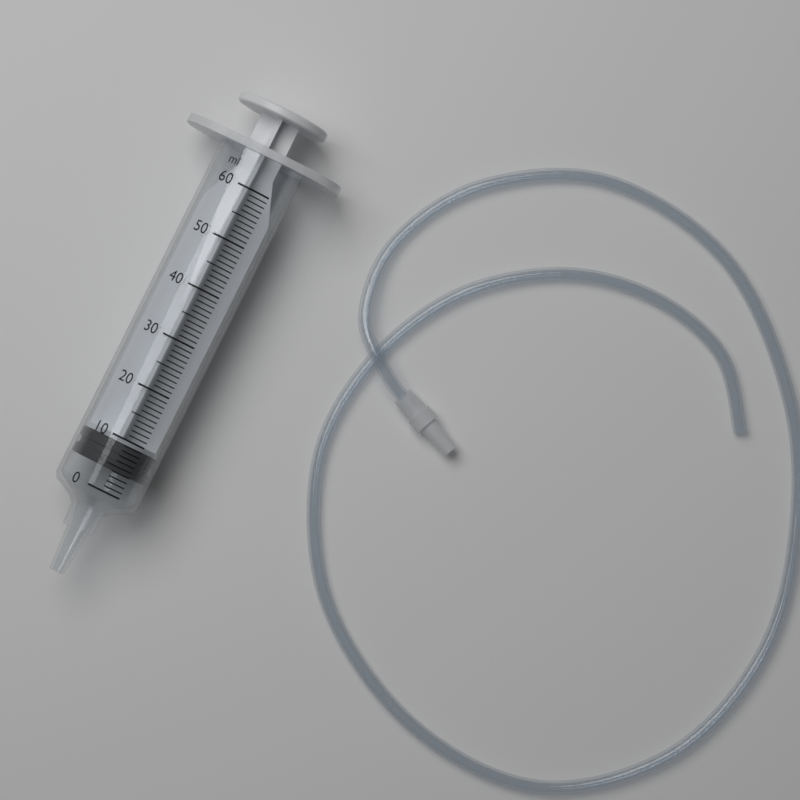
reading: 4 ml
